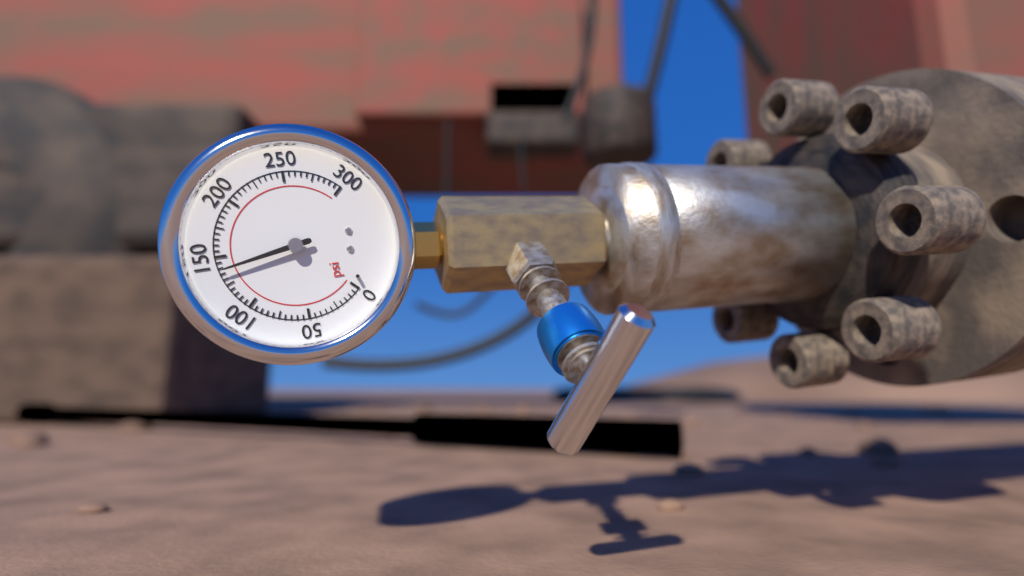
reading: 138 psi
